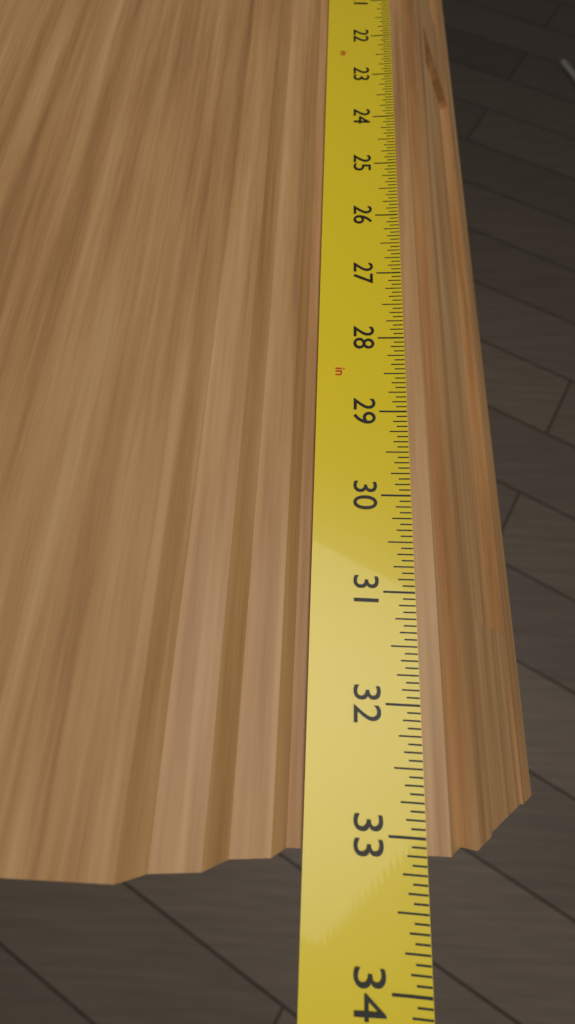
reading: 33.1250 in
